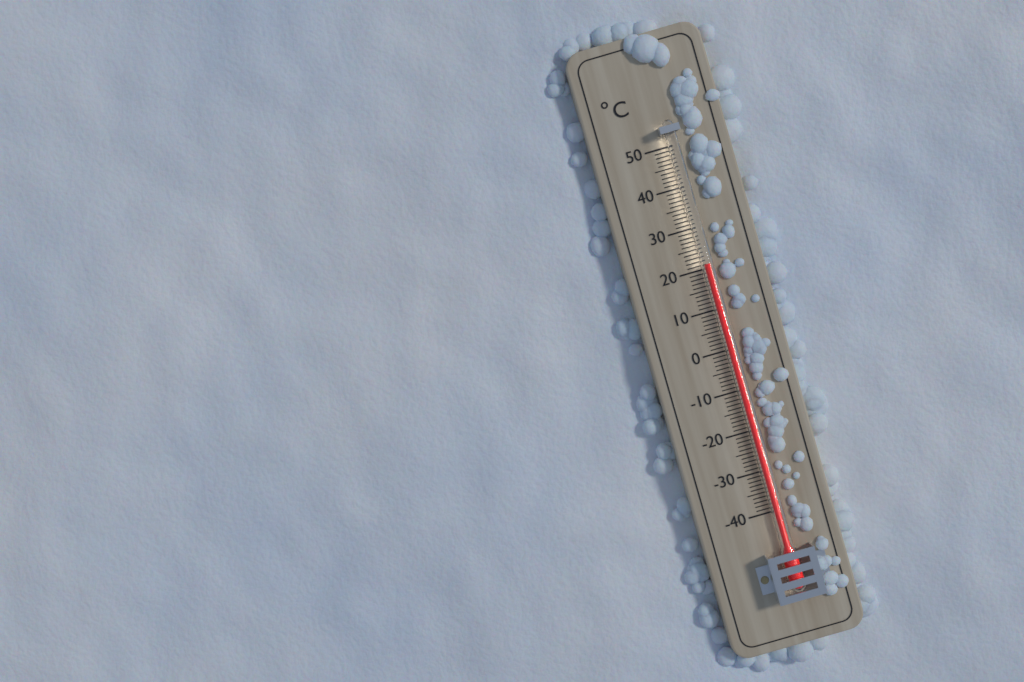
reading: 21 °C
